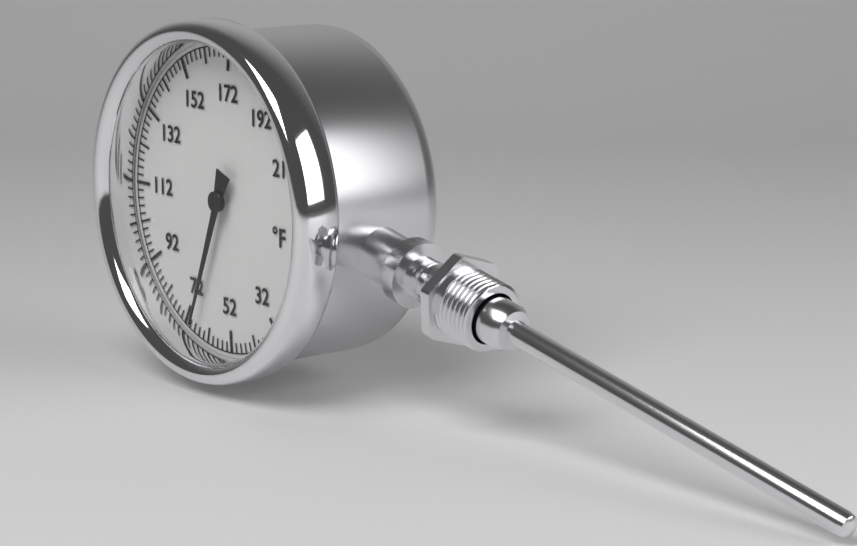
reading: 68 °F
